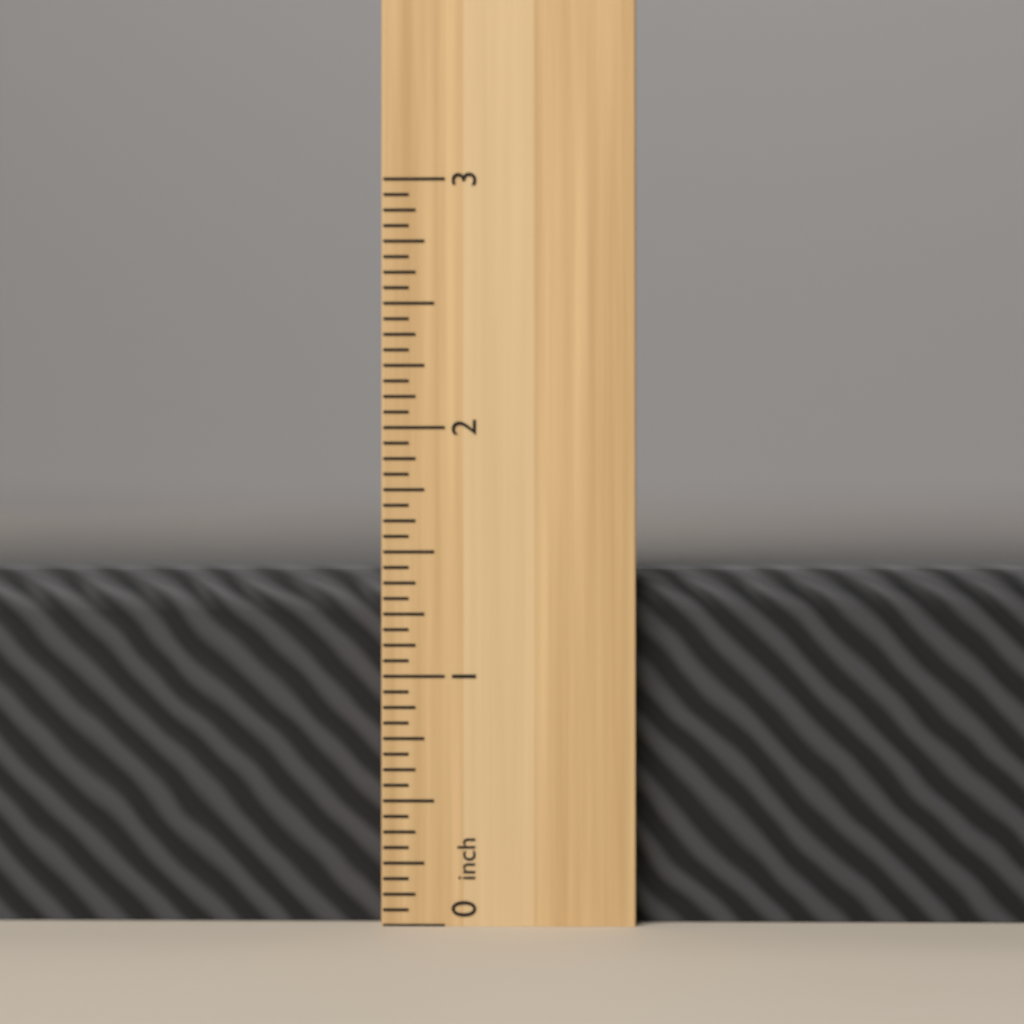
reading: 1.4375 inch
